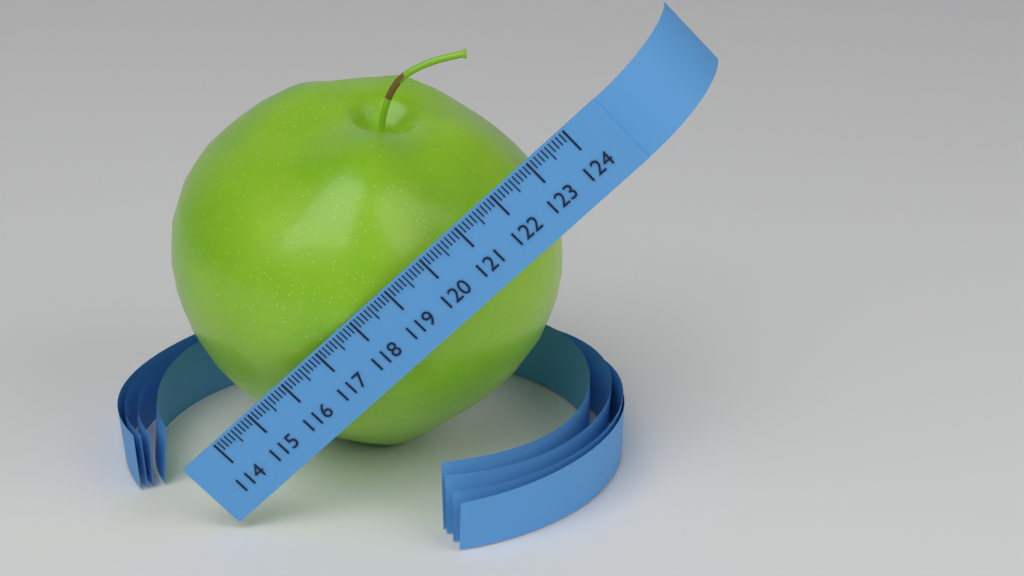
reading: 123.2 (no unit)
